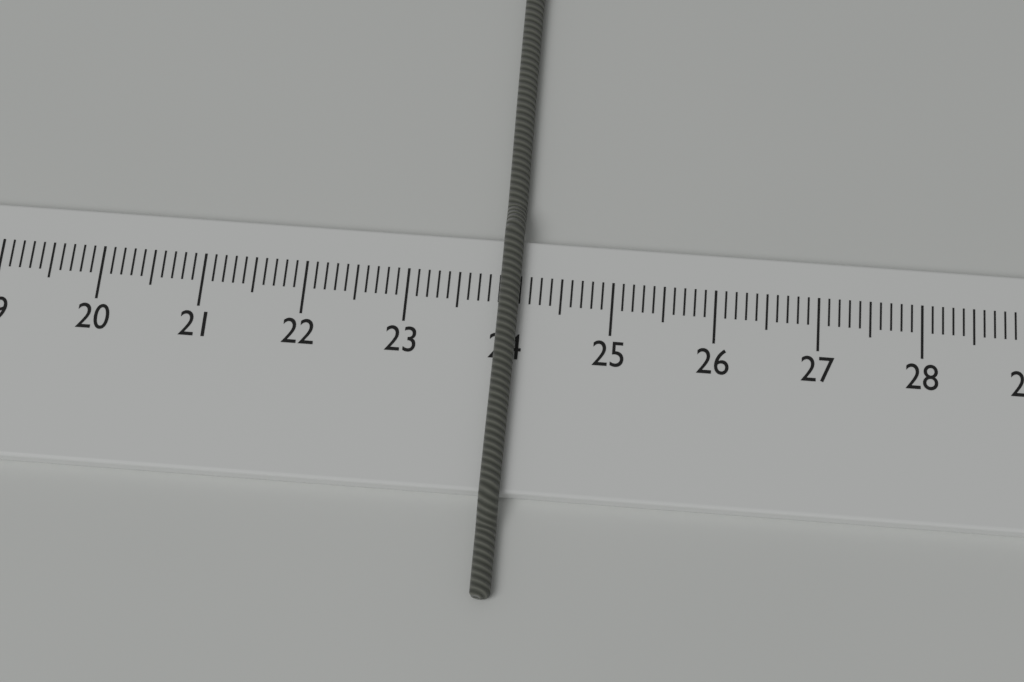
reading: 24.1 cm
